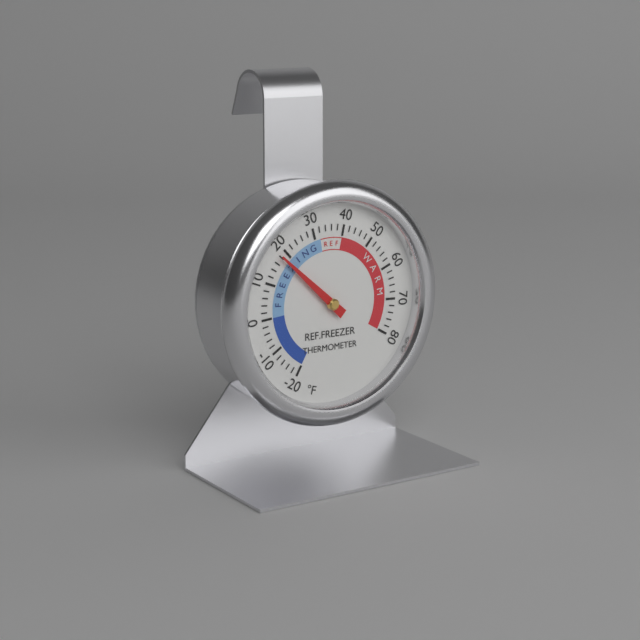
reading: 18 °F
